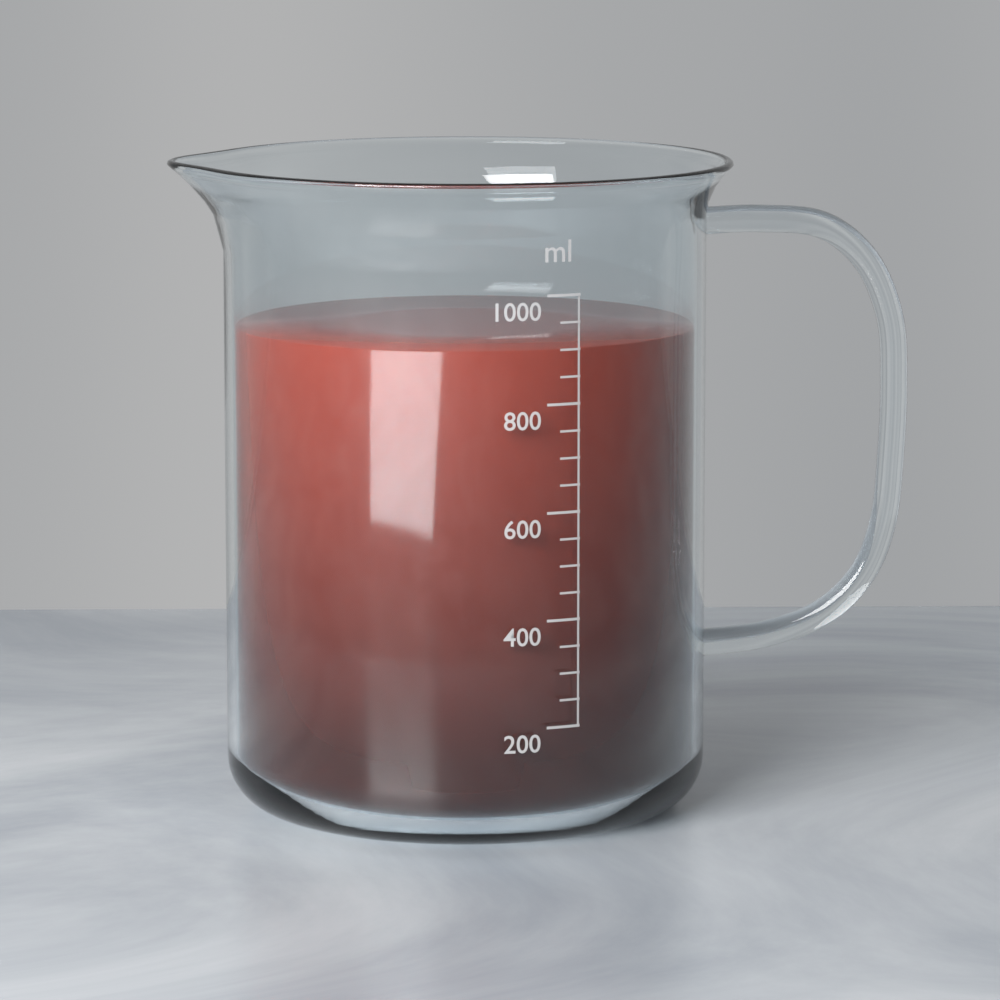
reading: 900 ml
